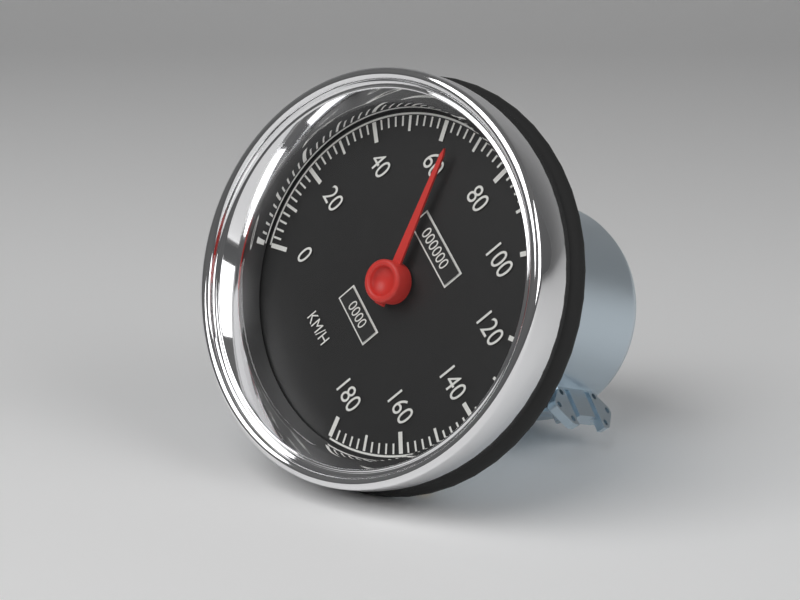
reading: 64 km/h
